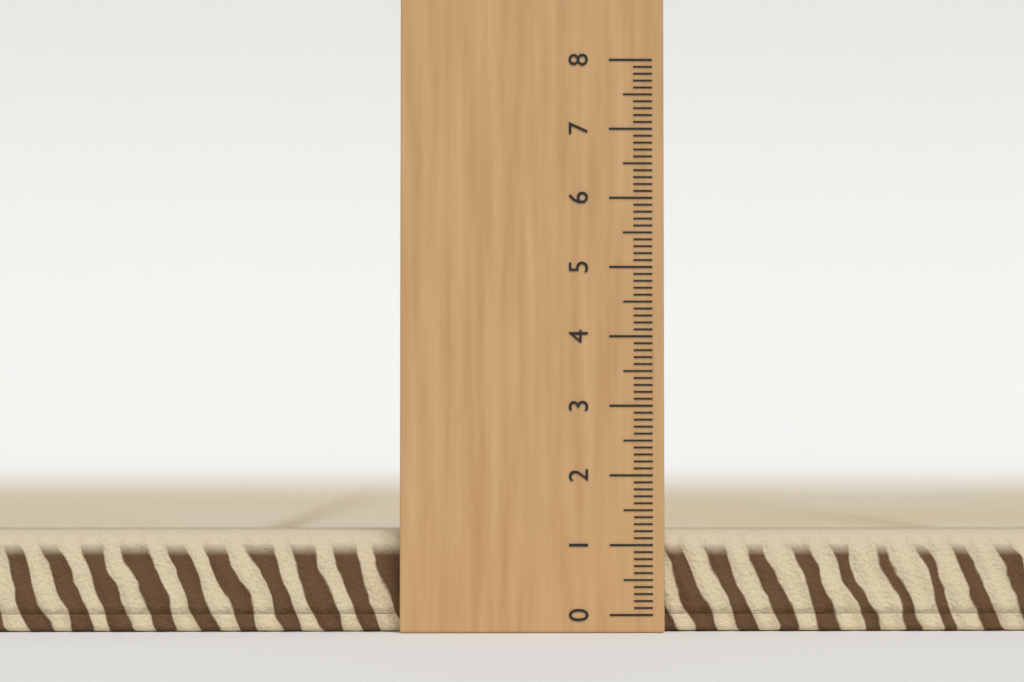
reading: 1.2 (no unit)
